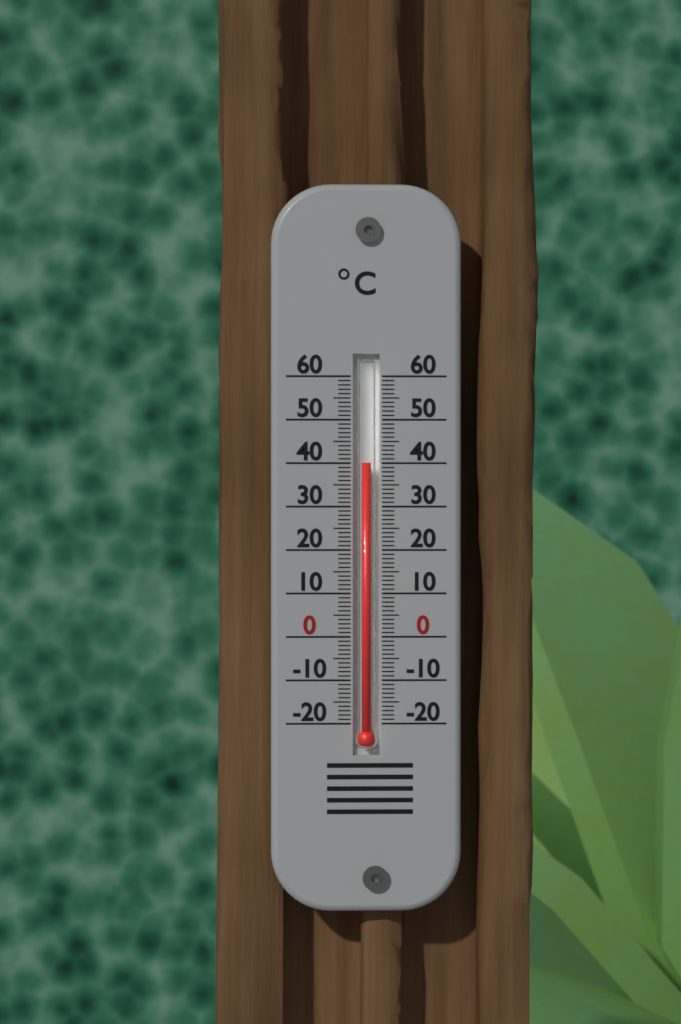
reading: 40 °C
